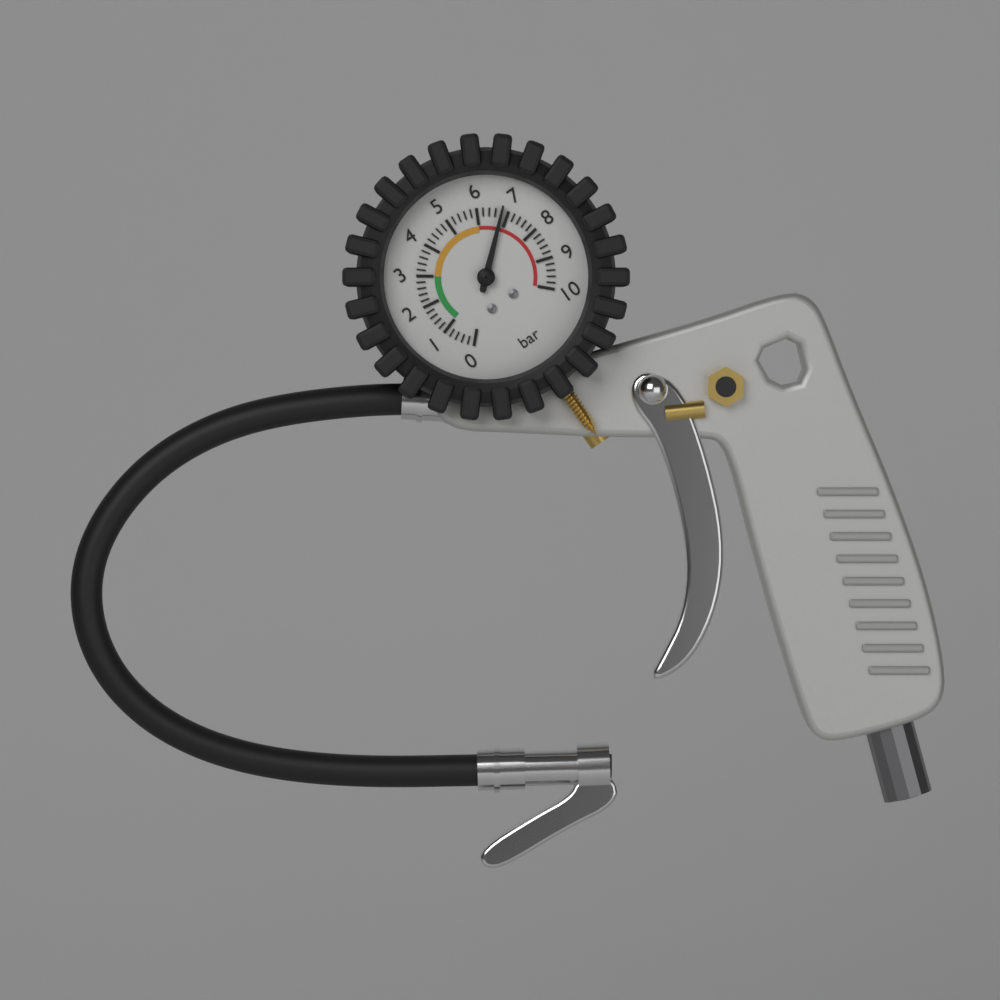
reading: 6.8 bar
